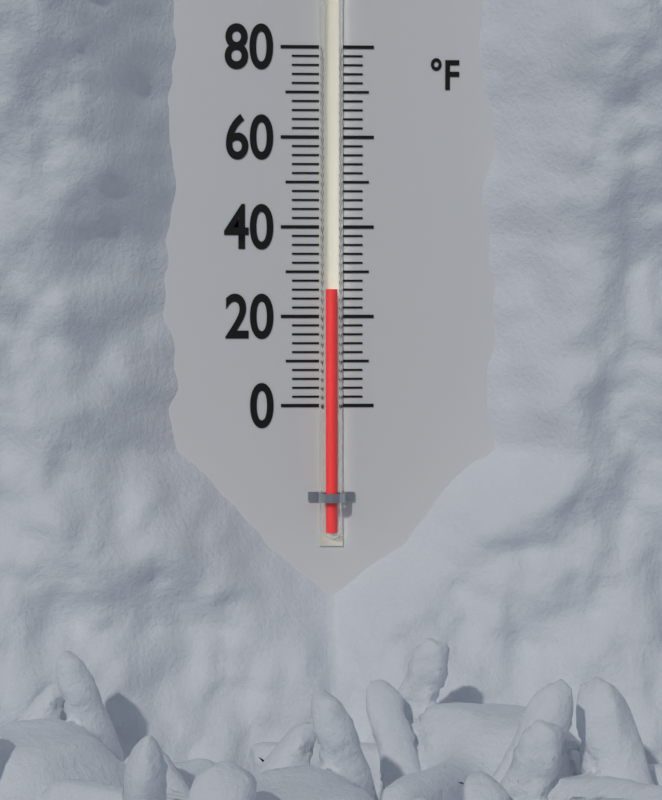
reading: 26 °F
